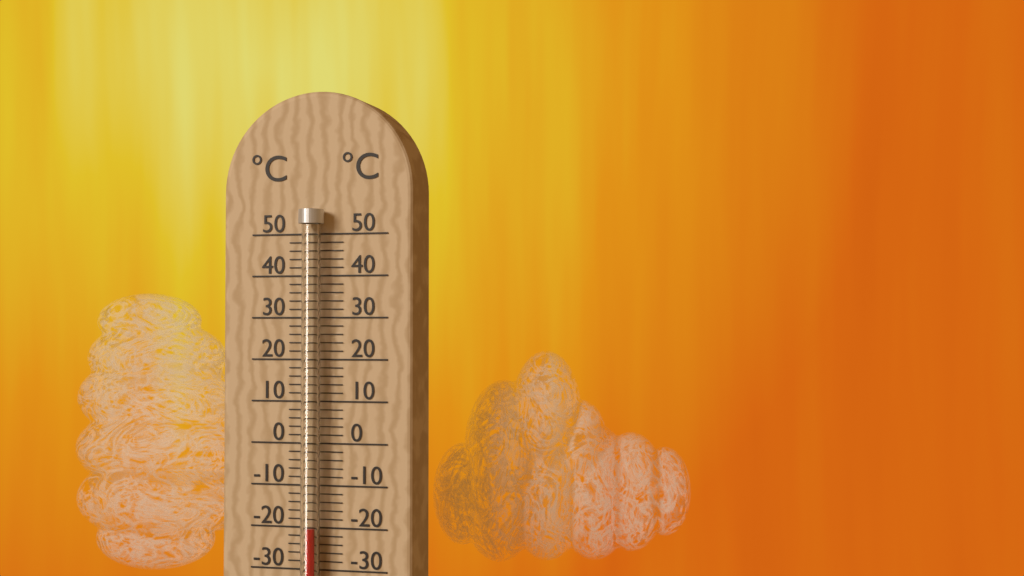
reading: -20 °C
